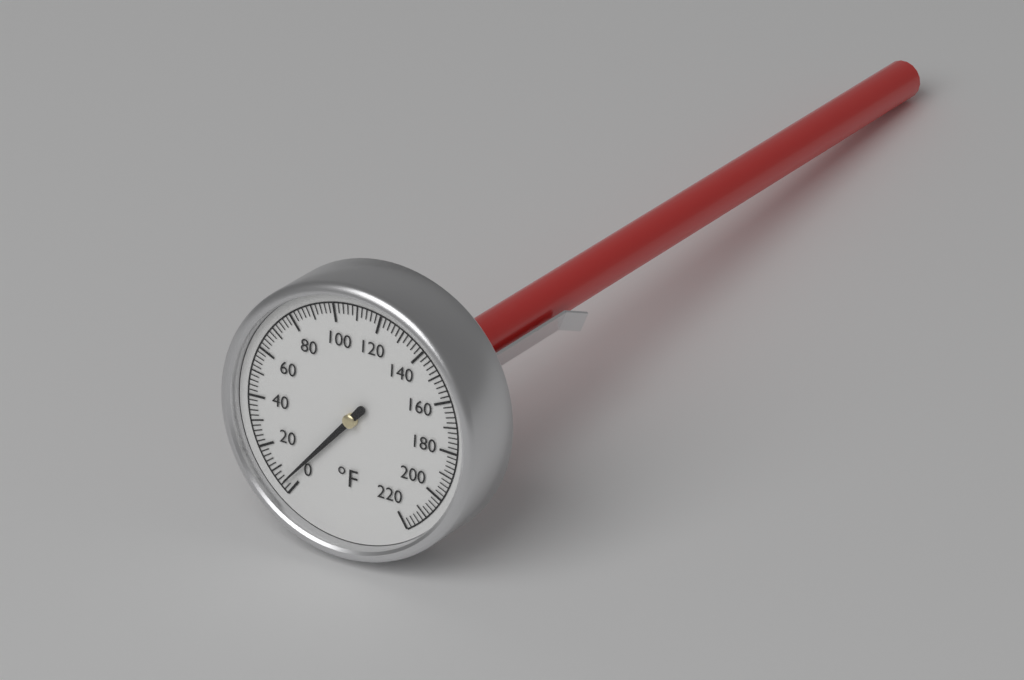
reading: 4 °F
